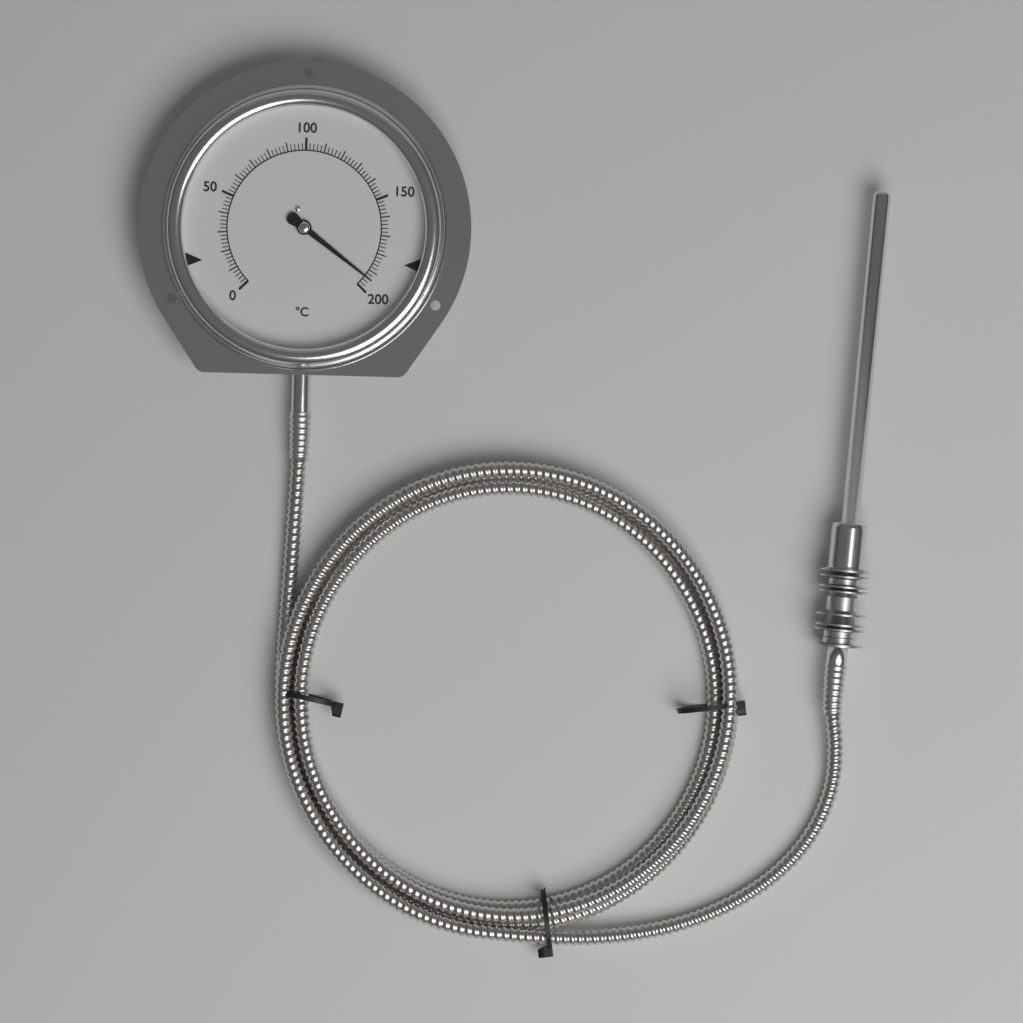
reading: 194 °C
